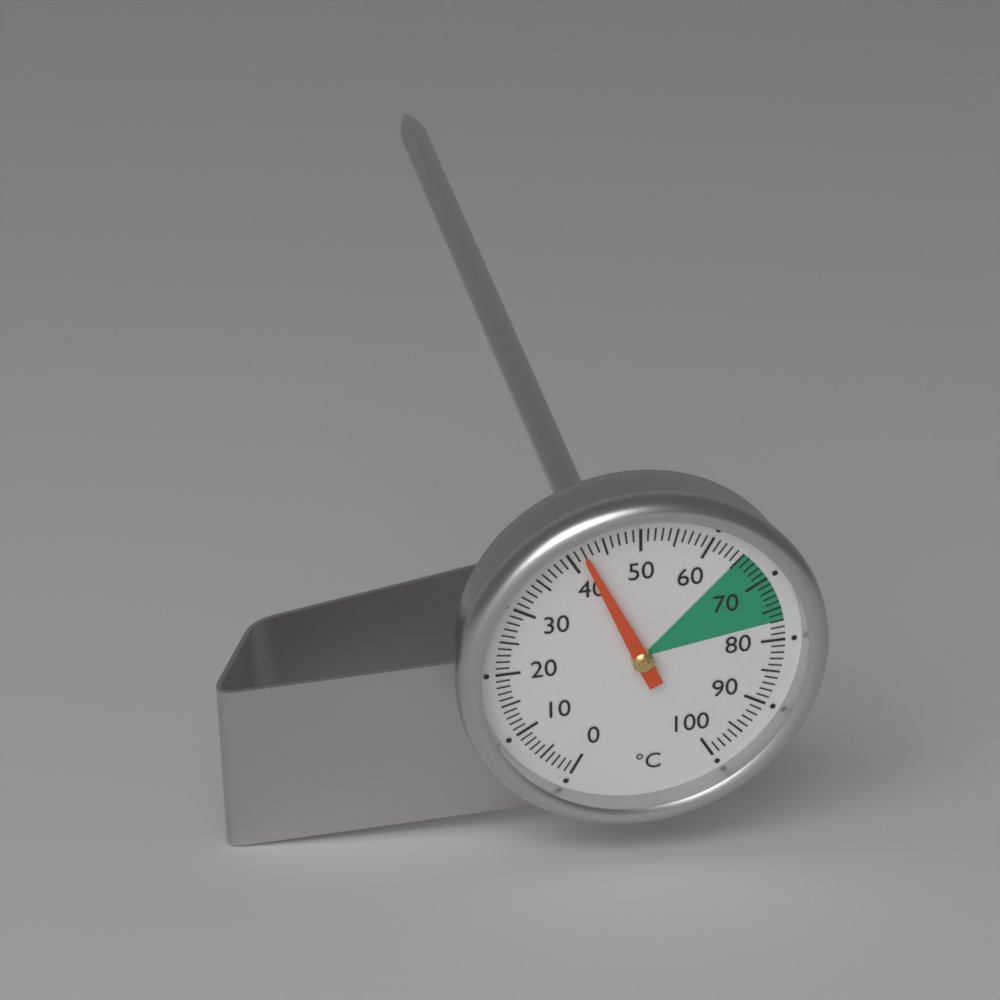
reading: 42 °C
